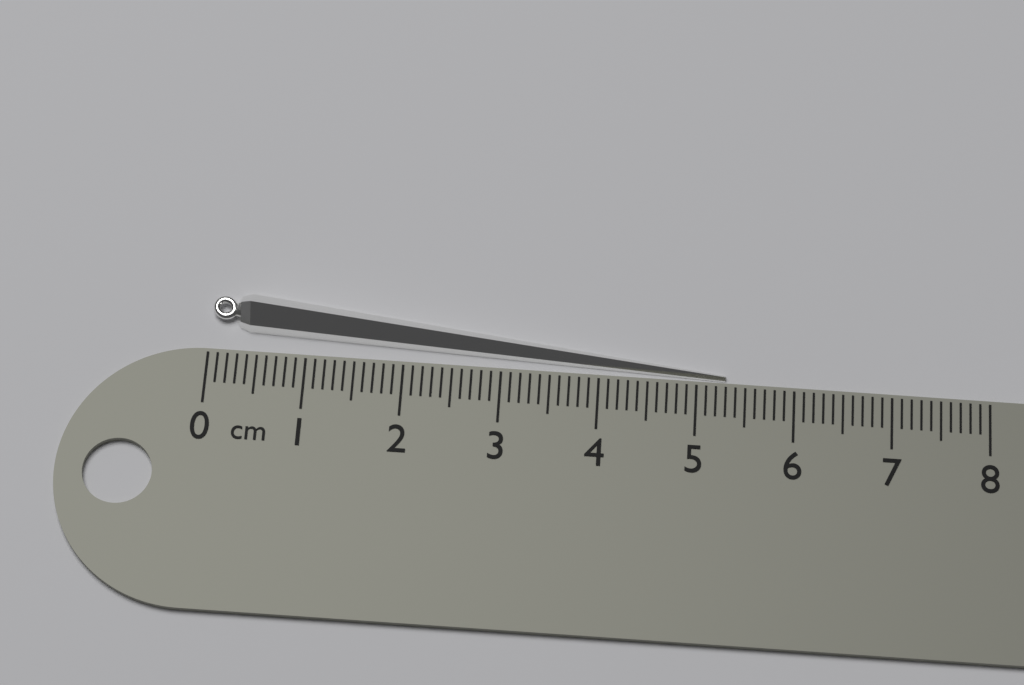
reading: 5.3 cm
